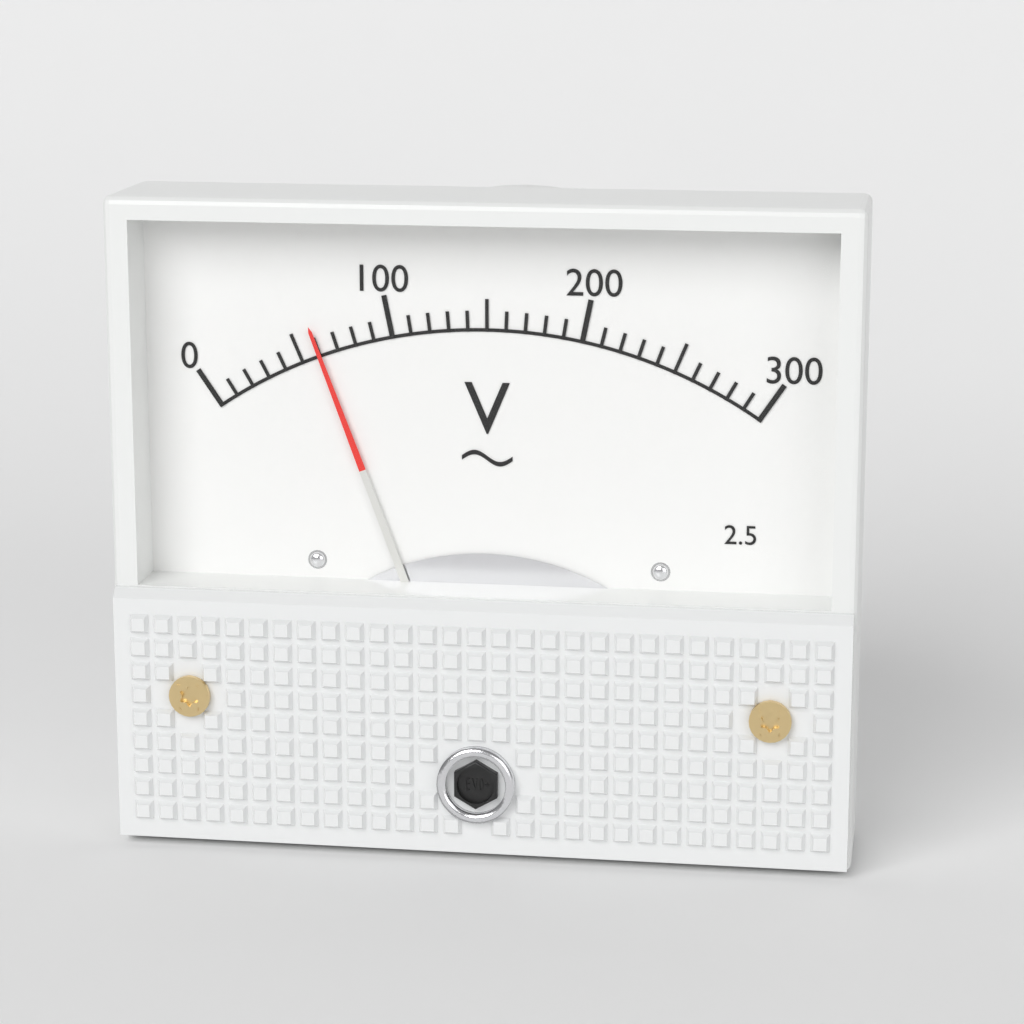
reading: 60 V
